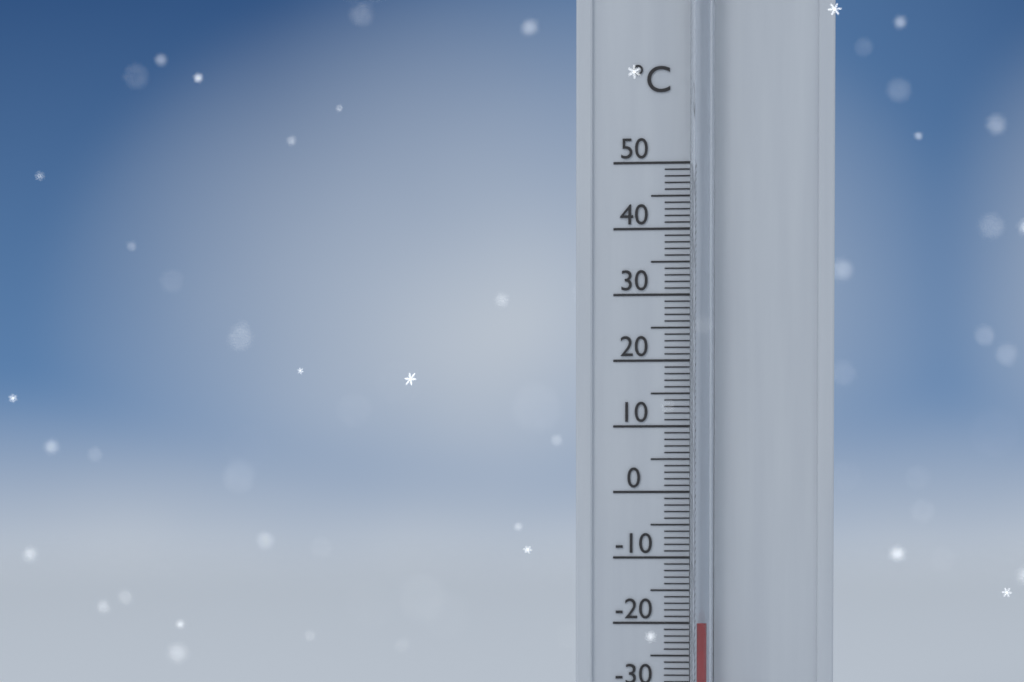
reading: -20 °C
